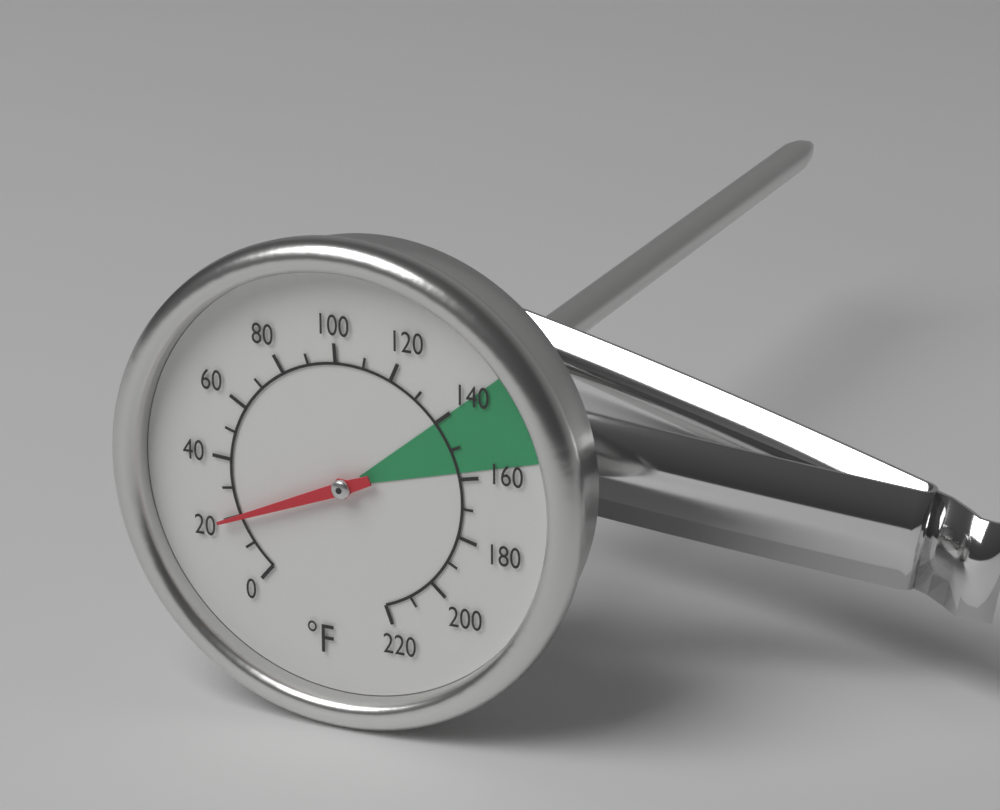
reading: 20 °F
